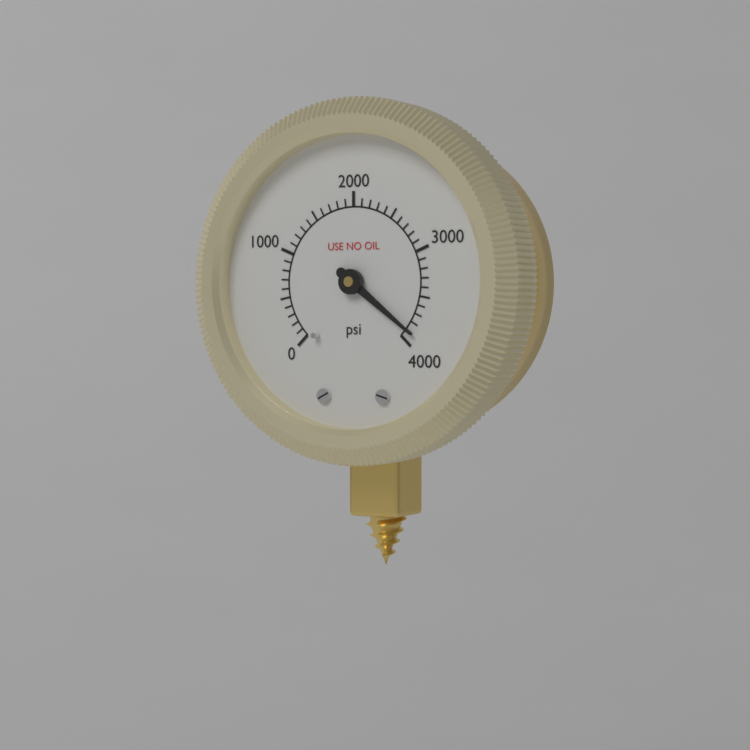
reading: 3900 psi
